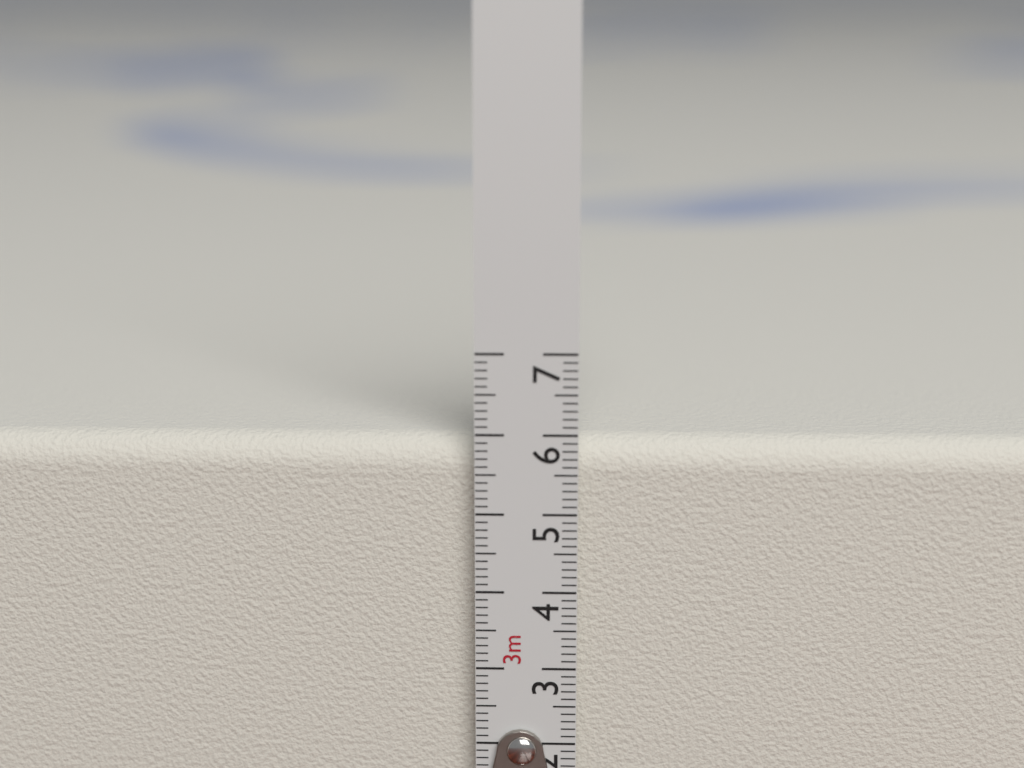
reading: 5.9 cm
